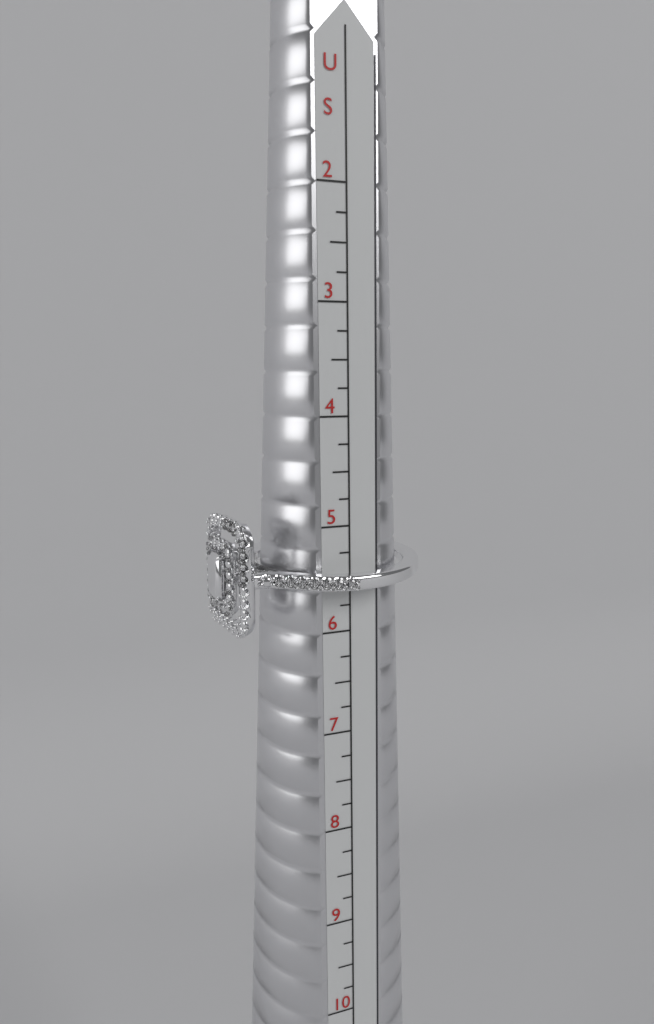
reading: 6.00 US
